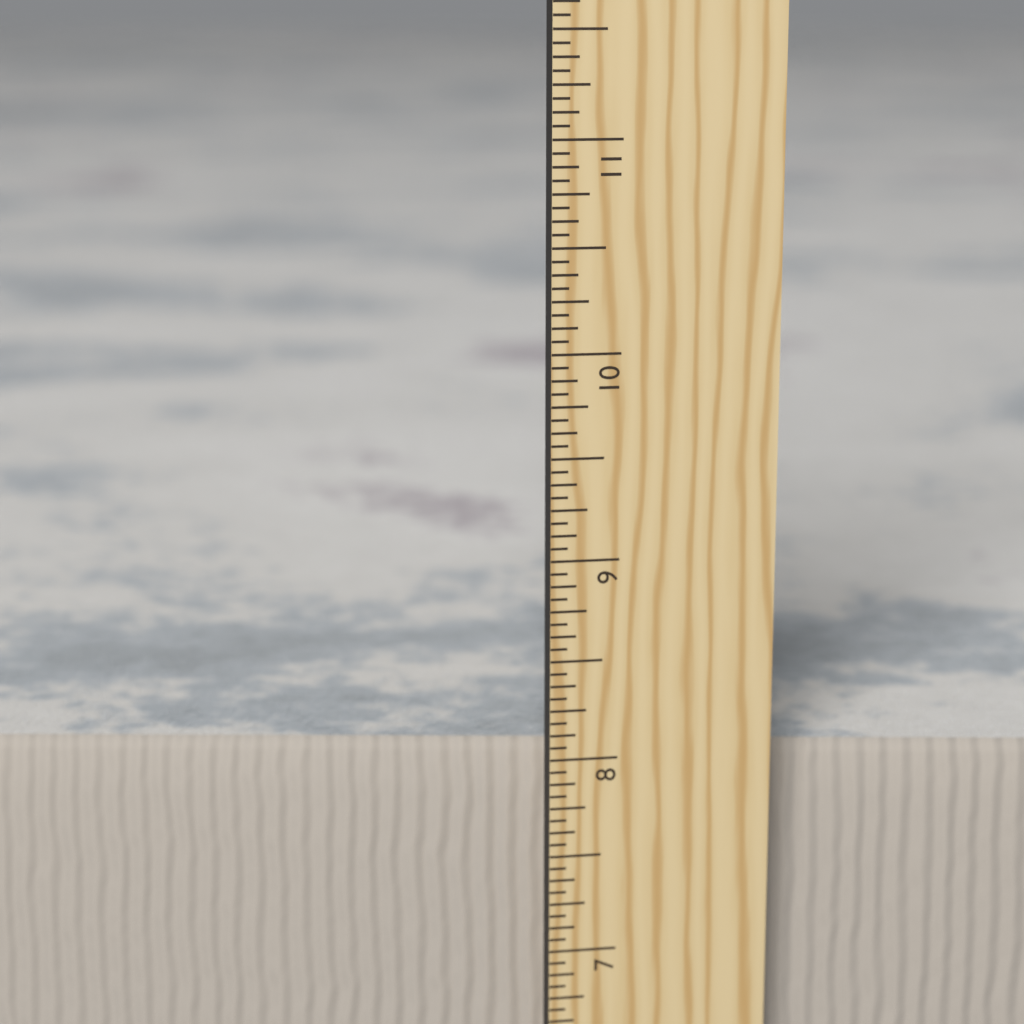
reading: 7.9375 in
